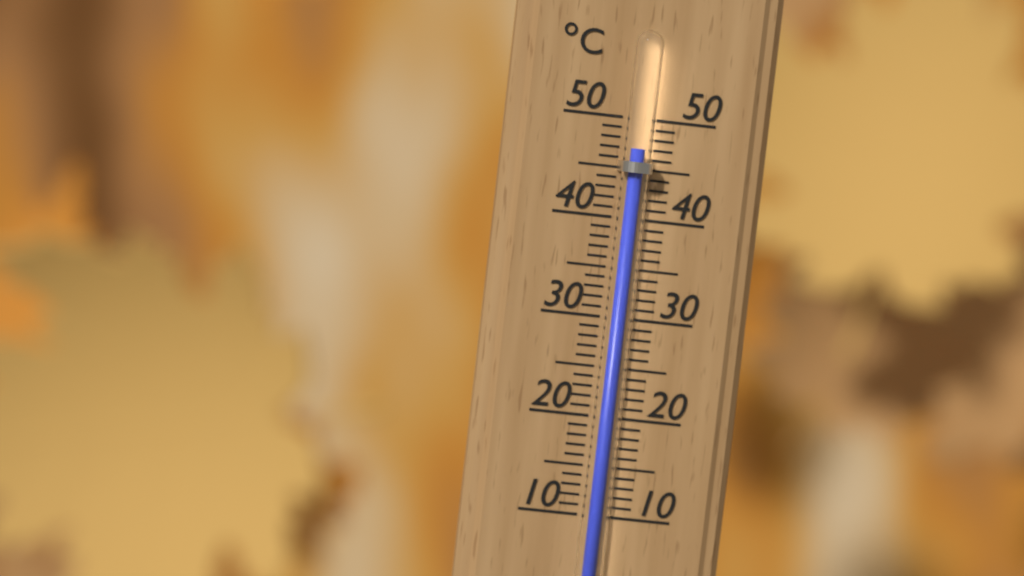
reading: 47 °C
